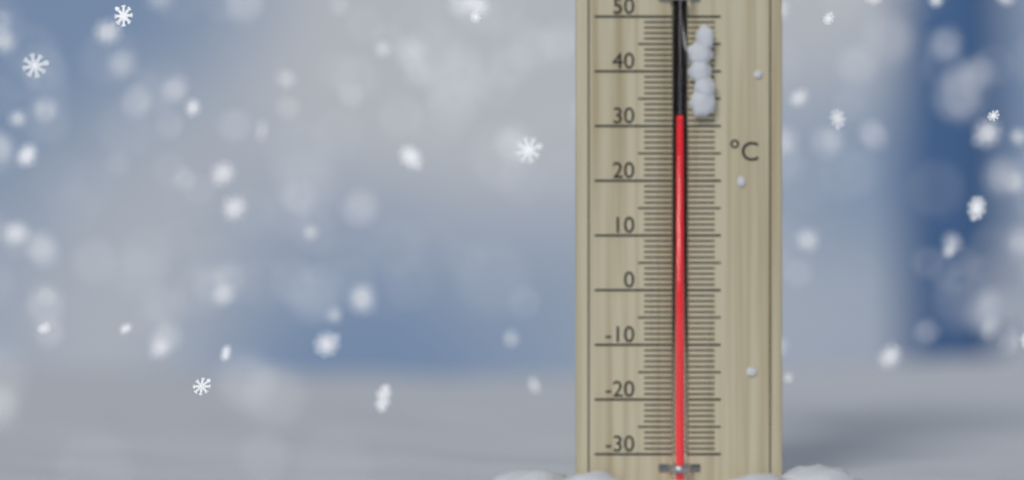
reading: 31 °C
